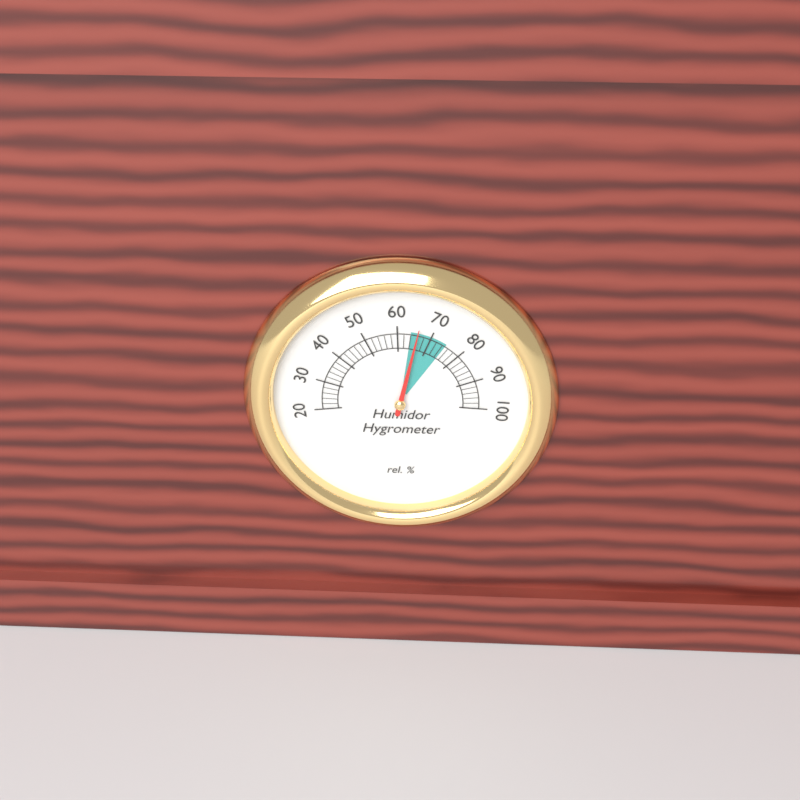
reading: 66 %
